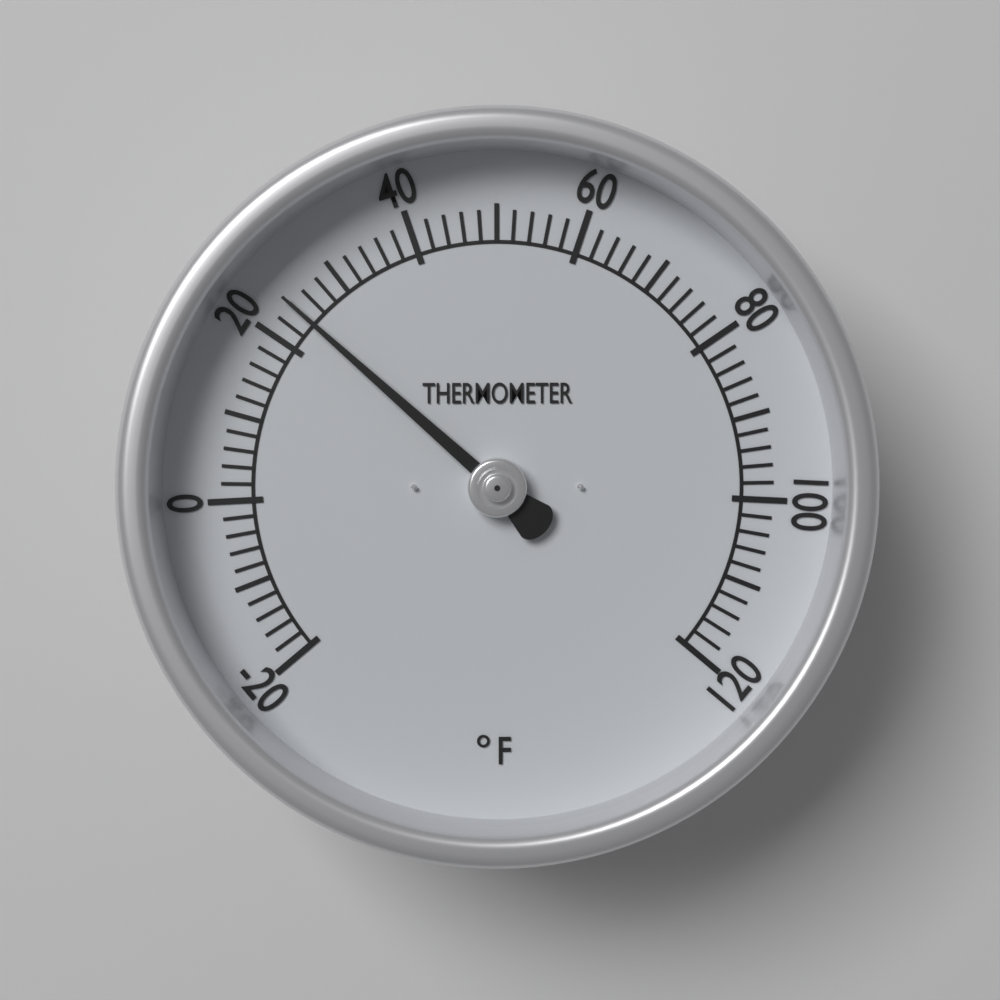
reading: 24 °F
